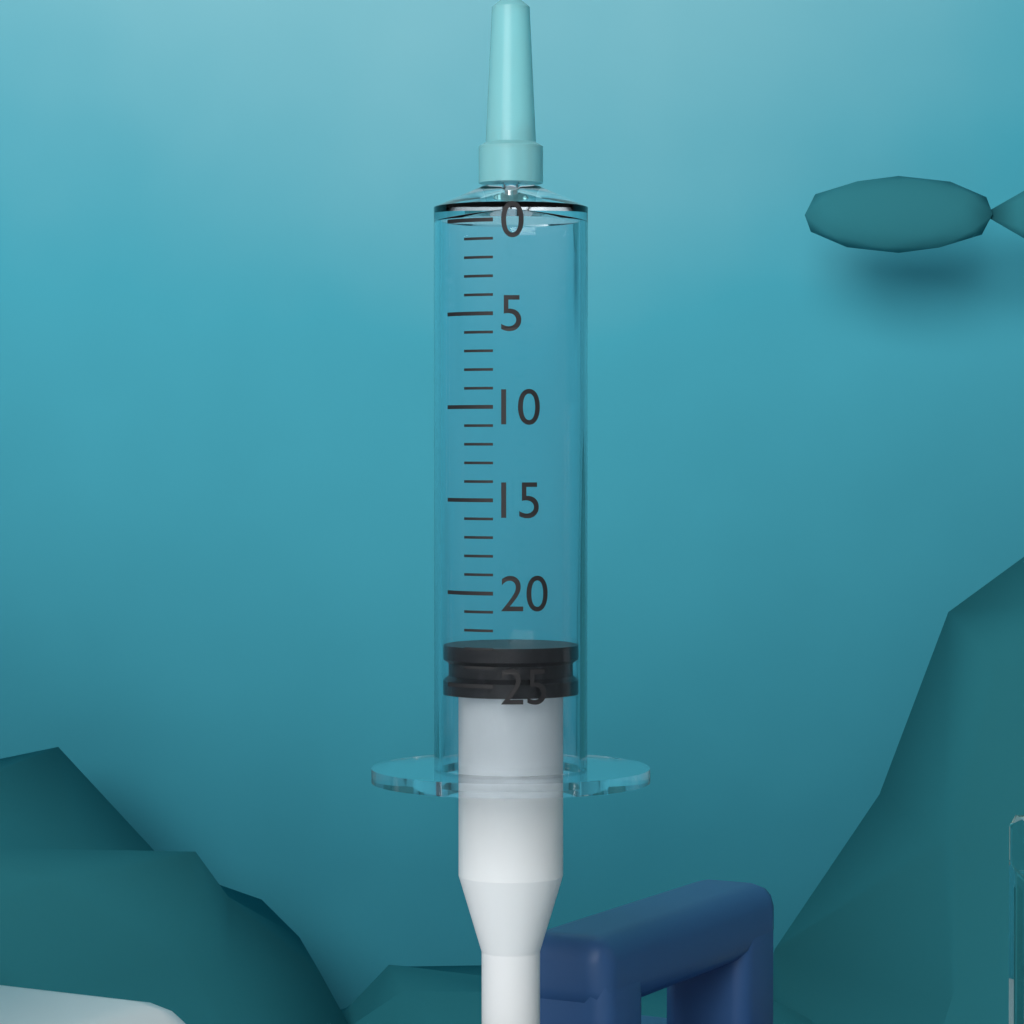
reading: 23 (no unit)
